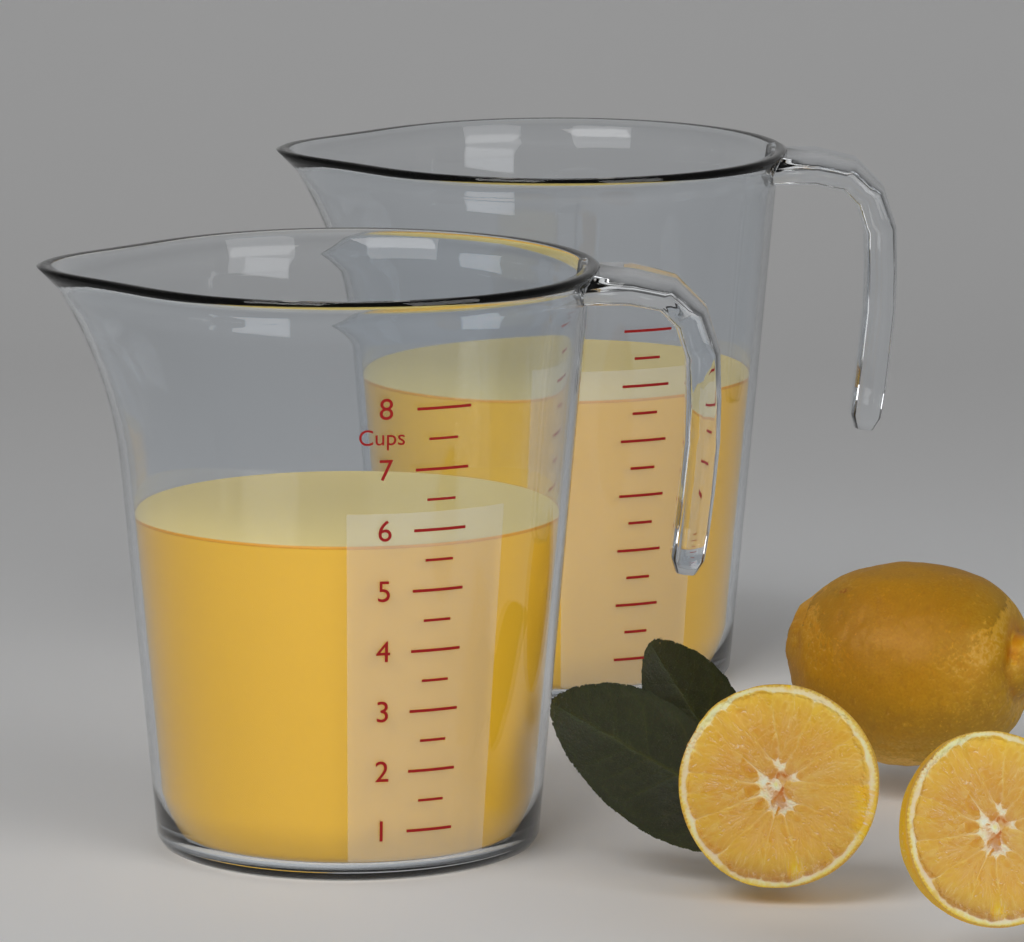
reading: 5.75 Cups
